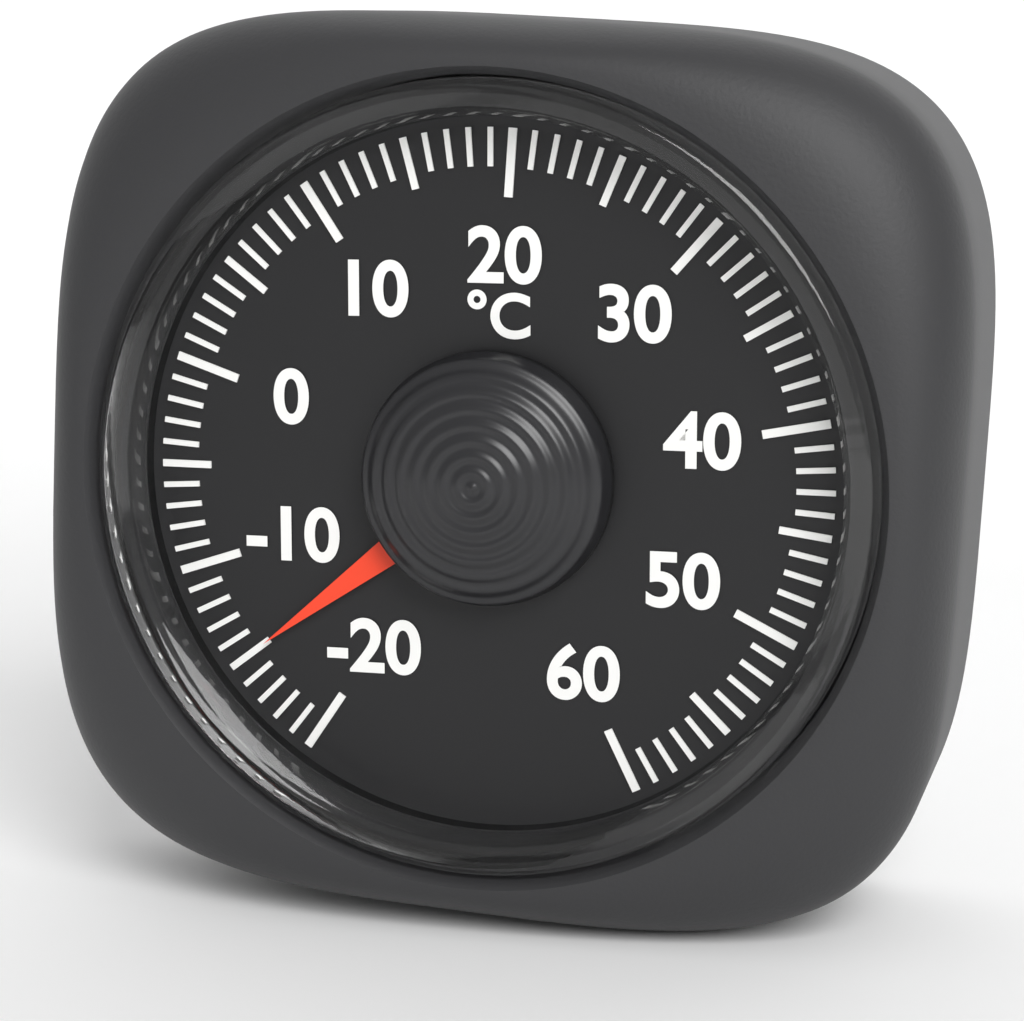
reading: -15 °C
